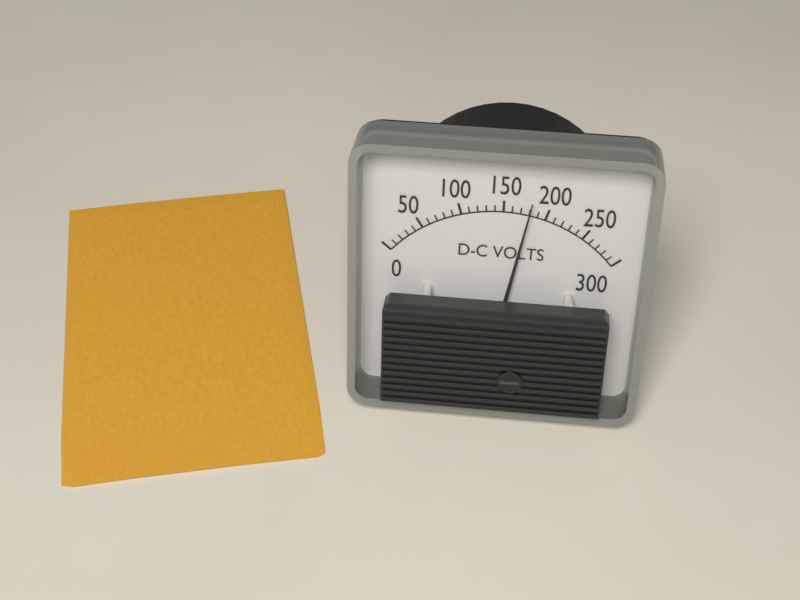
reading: 180 V
